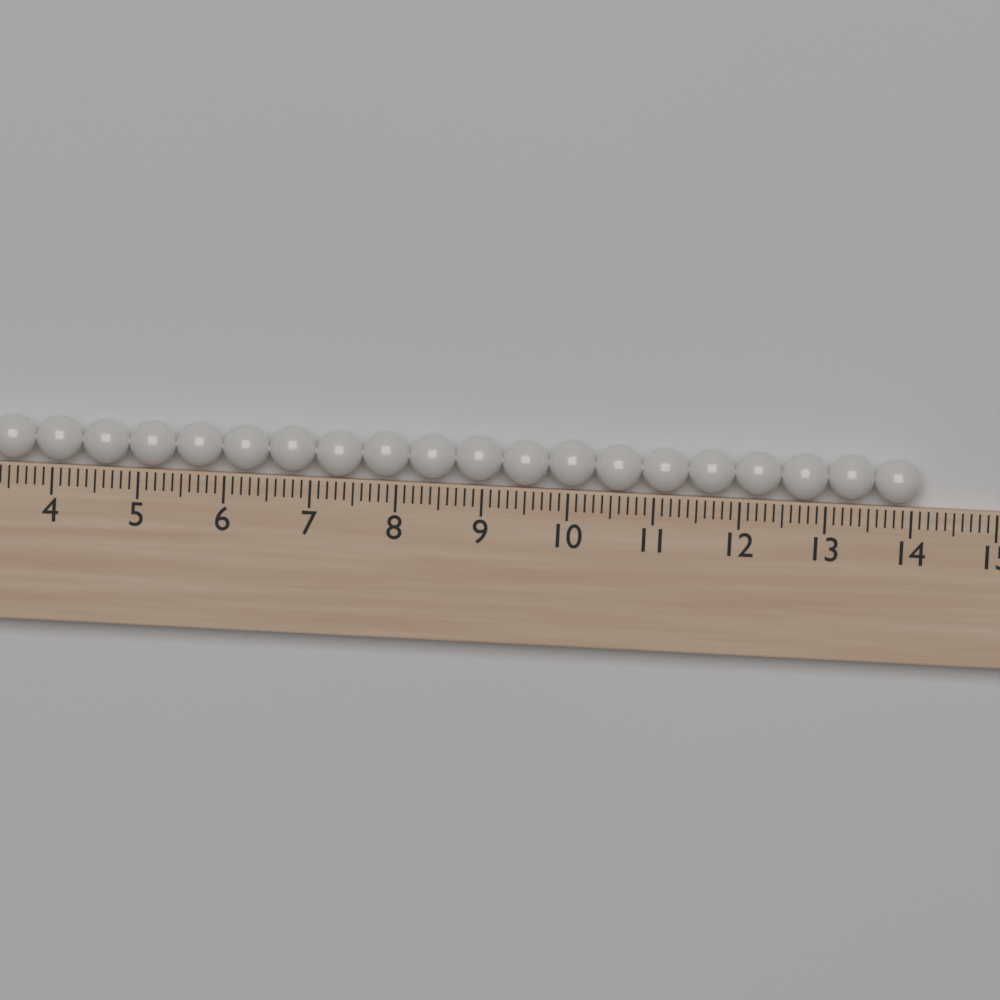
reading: 14.1 (no unit)
